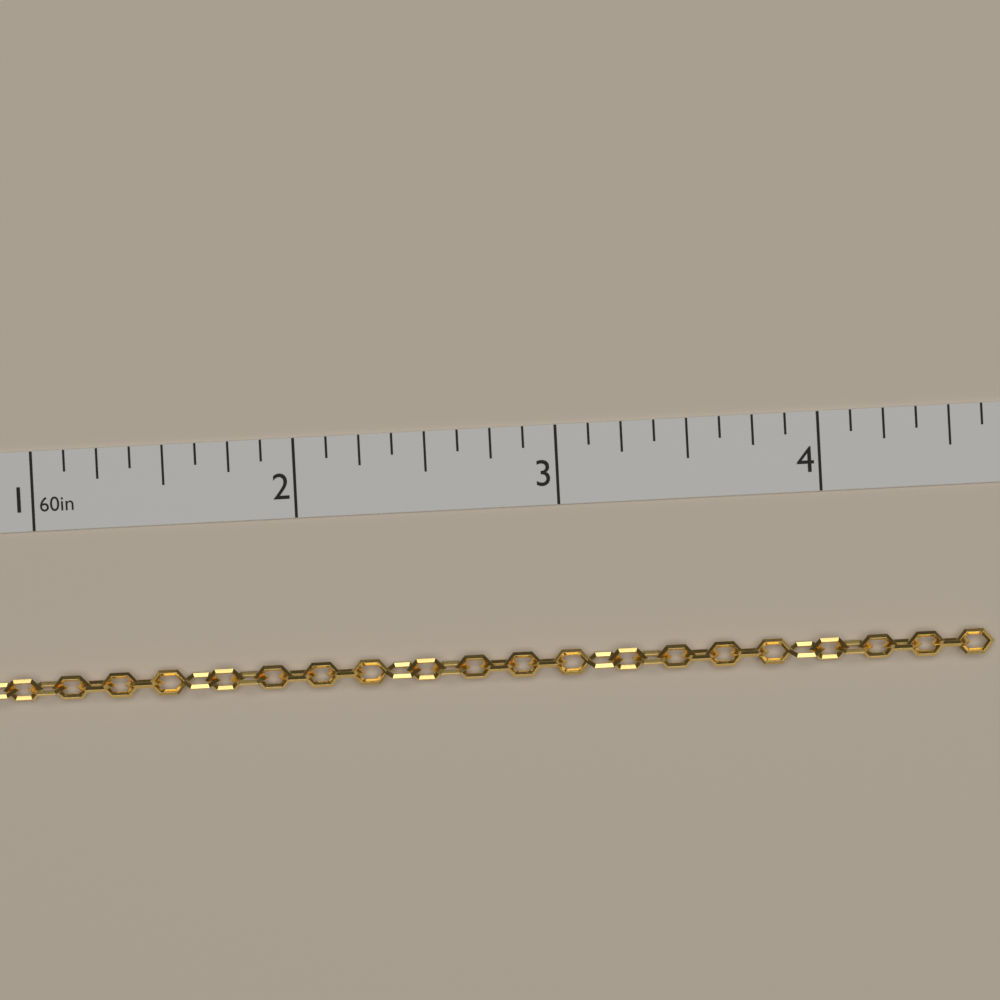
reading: 4.625 in
